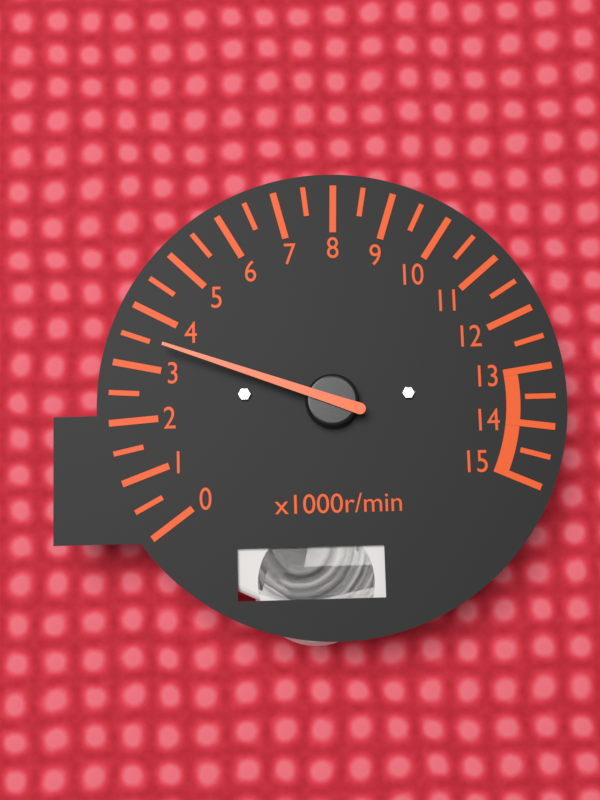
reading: 3.5 x1000r/min
